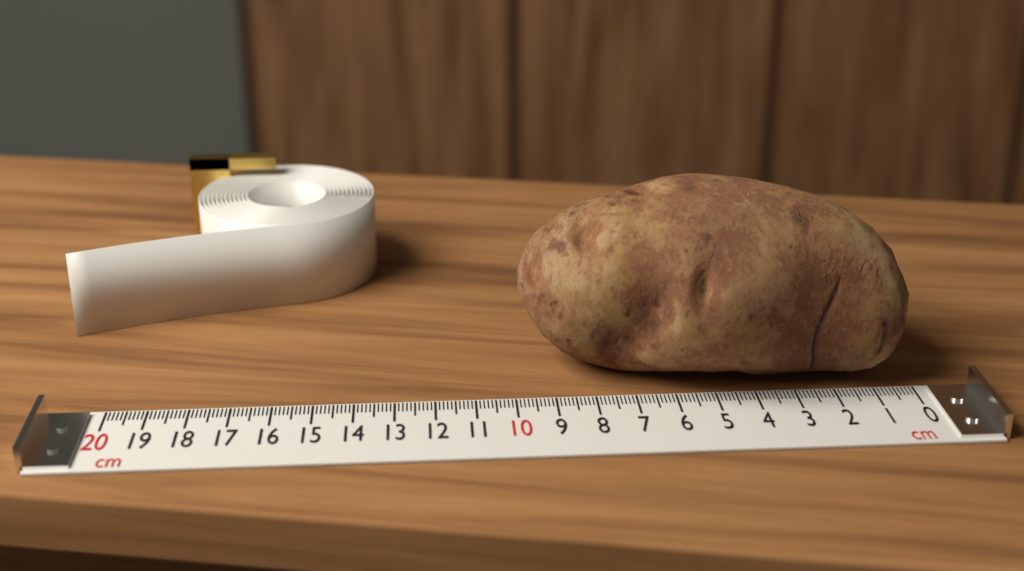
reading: 9.8 cm
